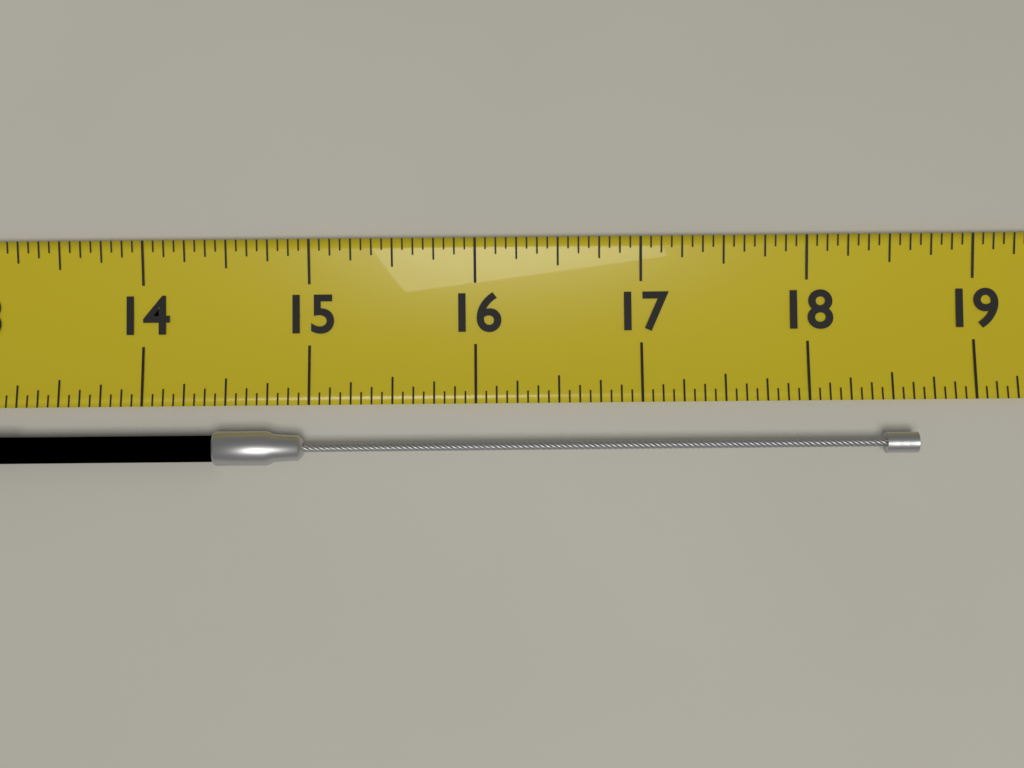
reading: 18.6250 (no unit)
